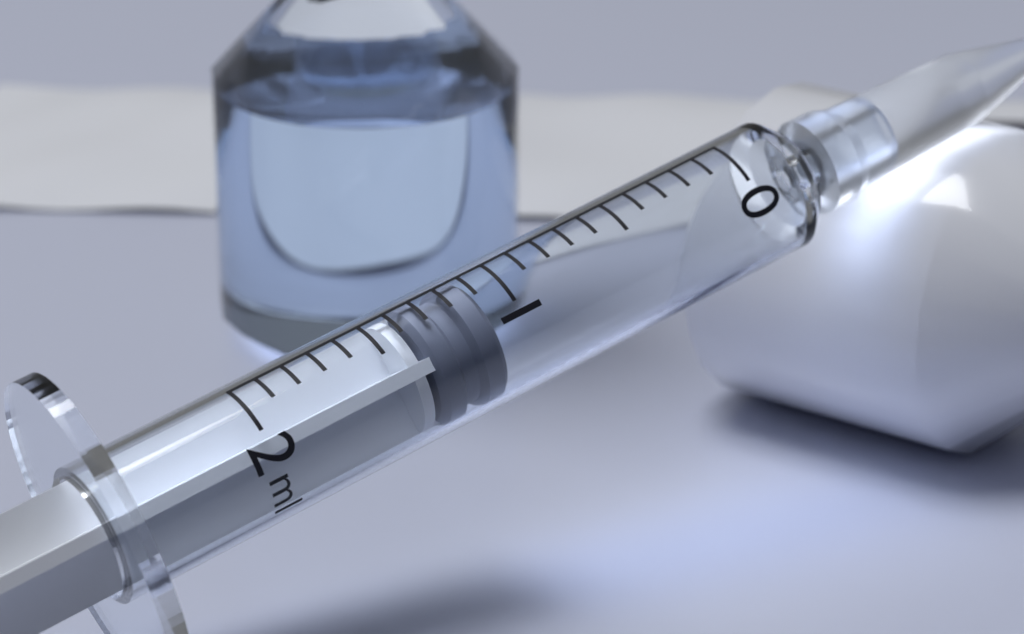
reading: 1.1 ml
